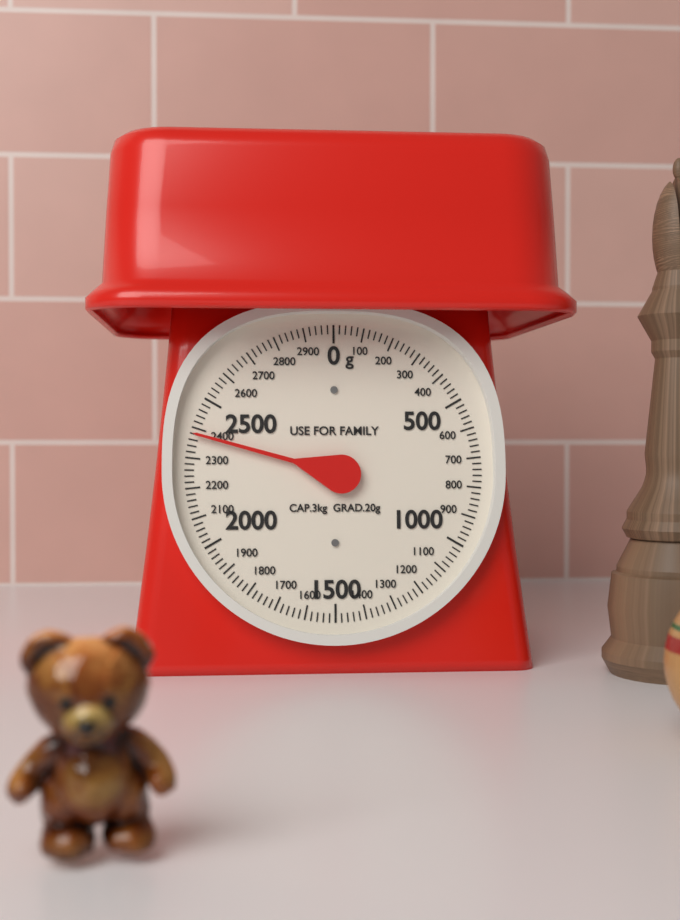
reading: 2380 g
